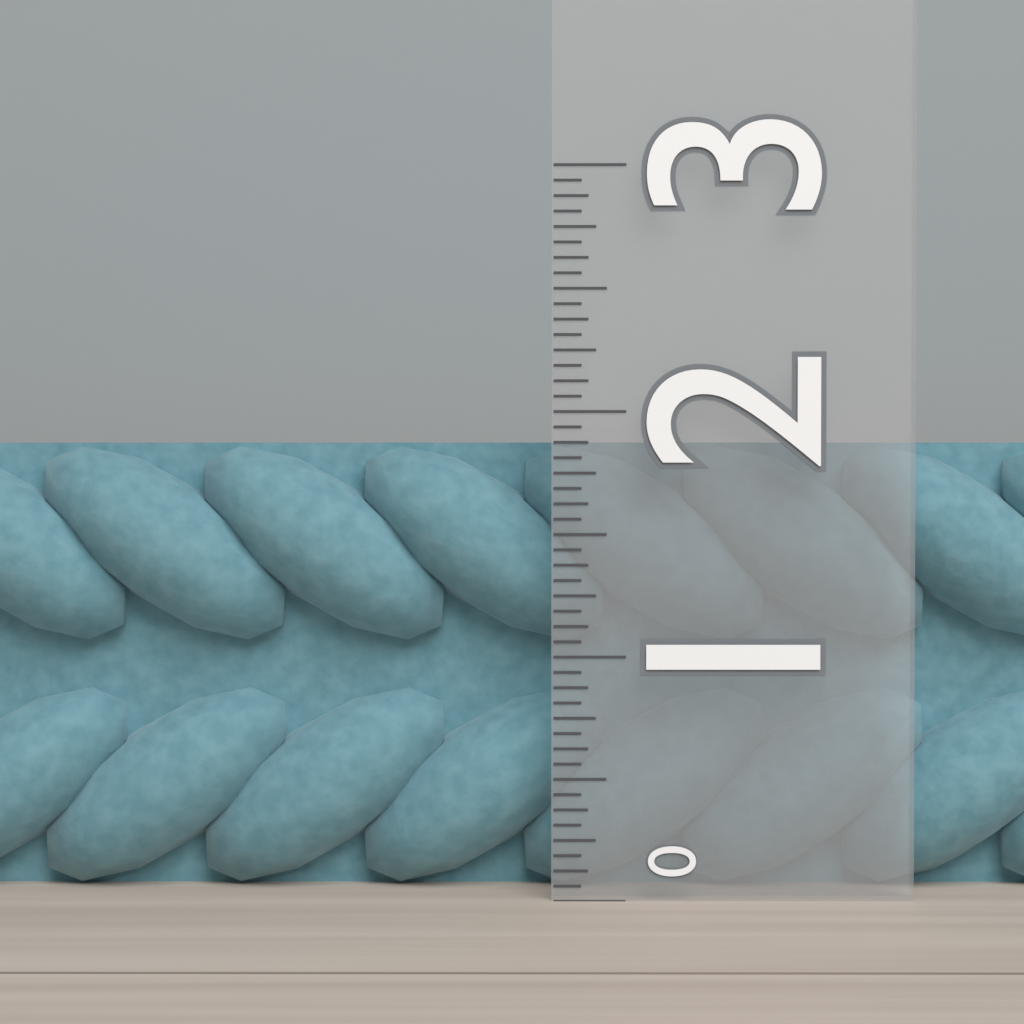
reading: 1.8750 (no unit)
